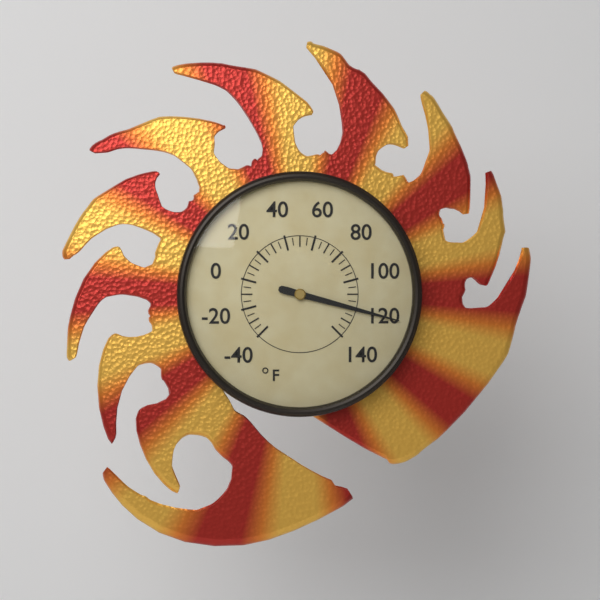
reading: 120 °F
